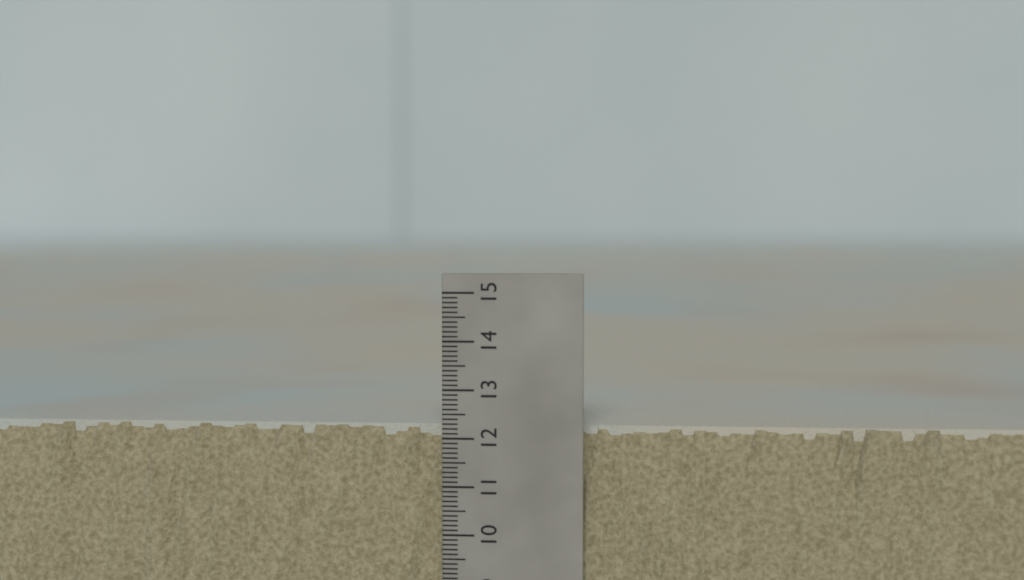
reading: 12.2 (no unit)
